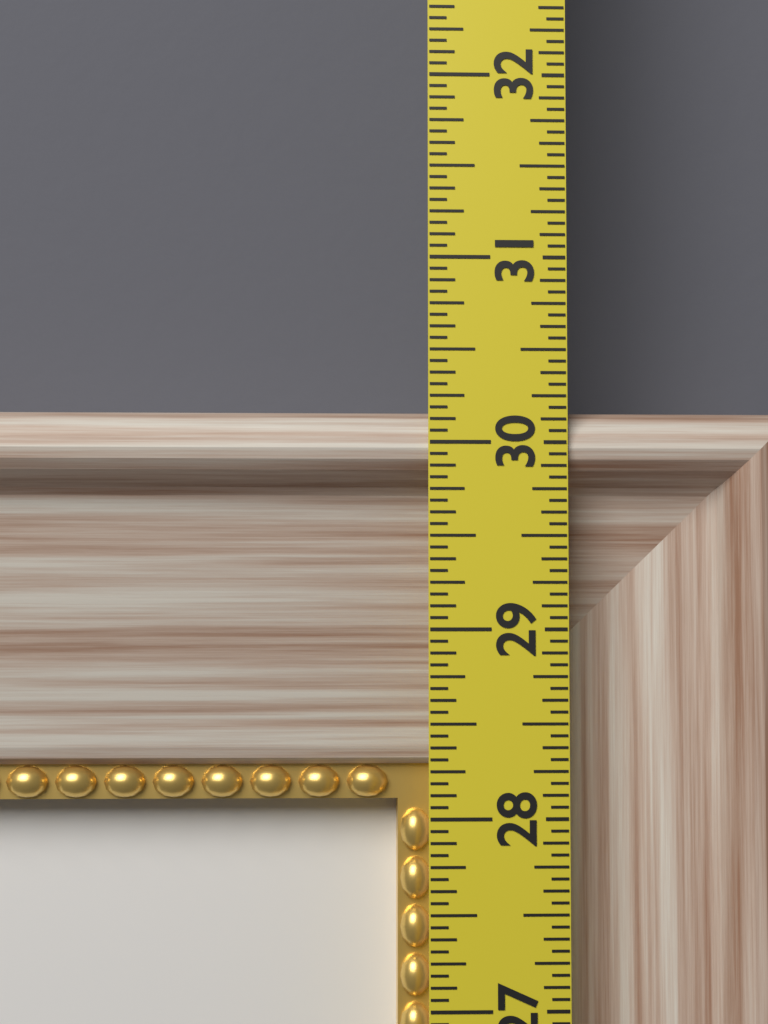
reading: 30.1875 in
